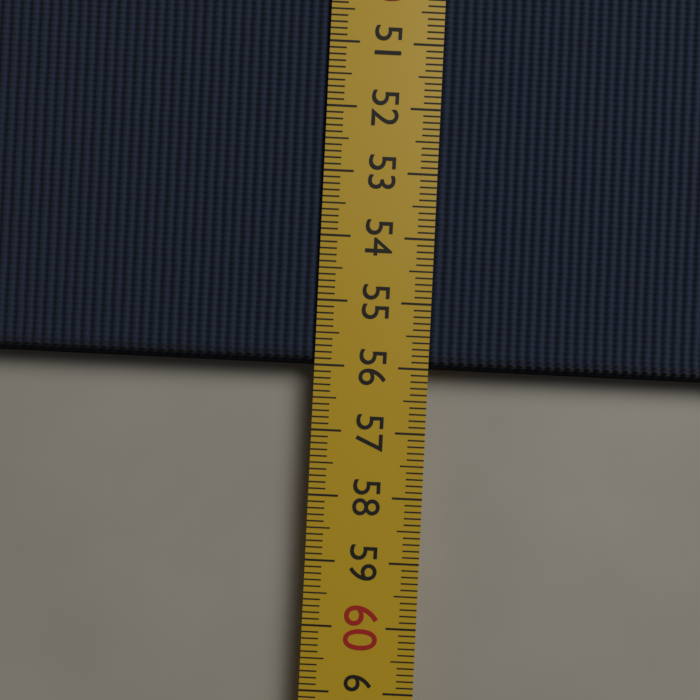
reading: 56.0 cm
